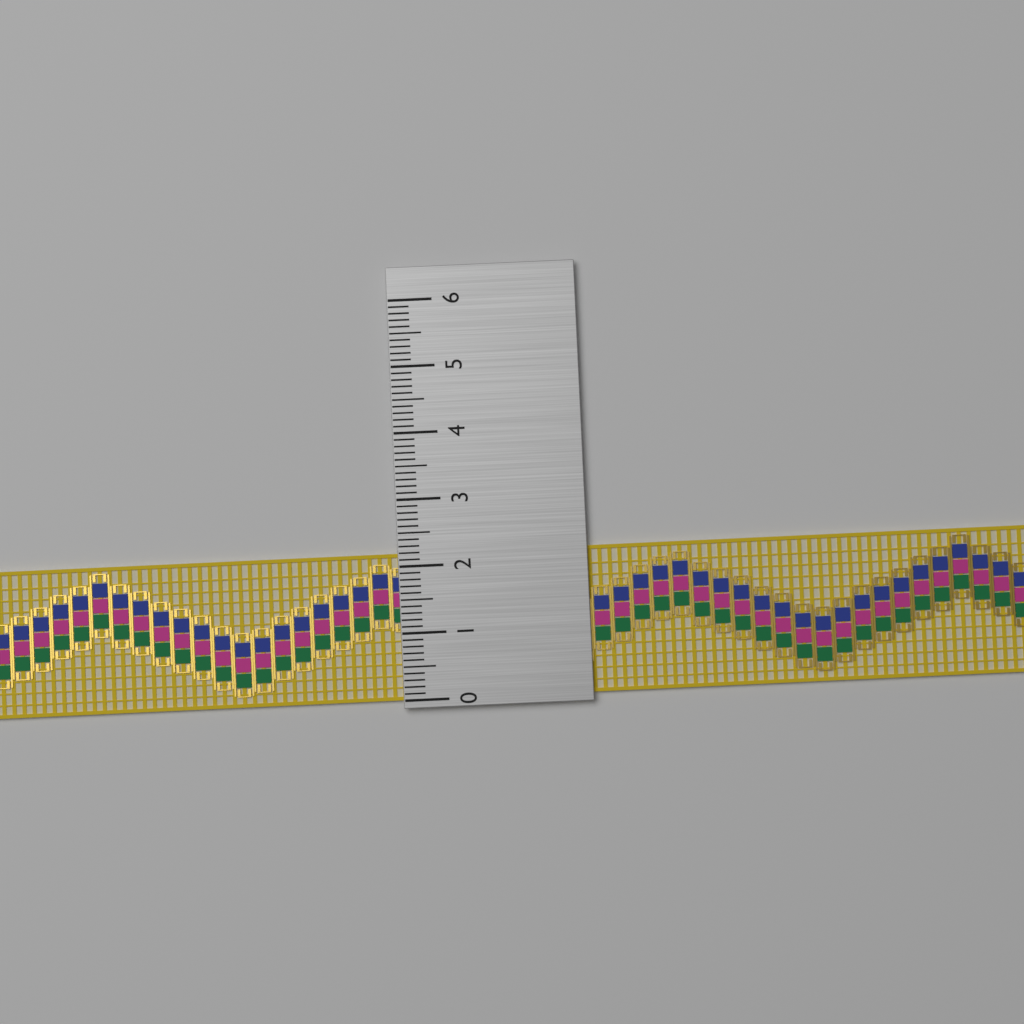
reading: 2.2 (no unit)
